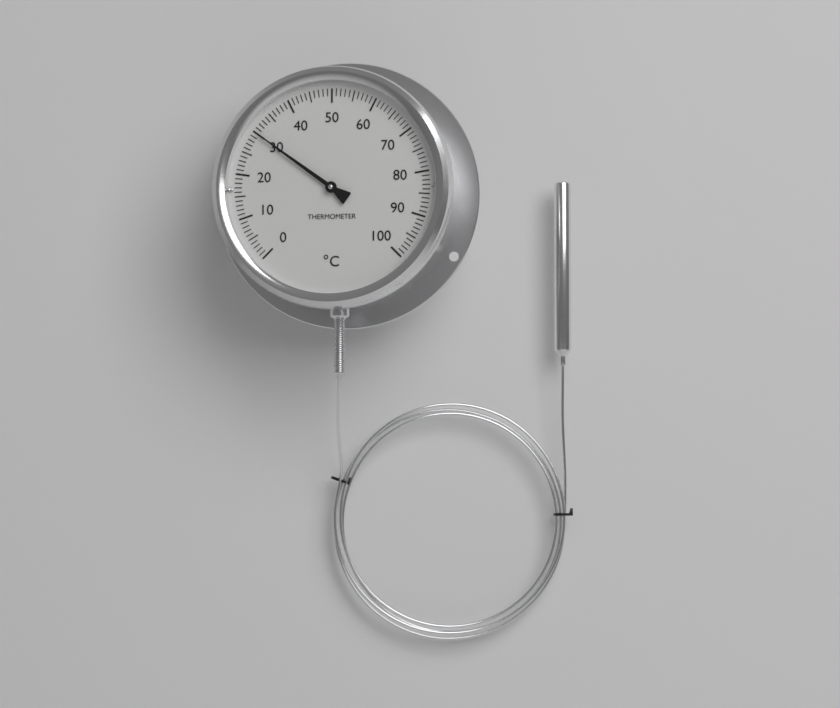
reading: 30 °C
